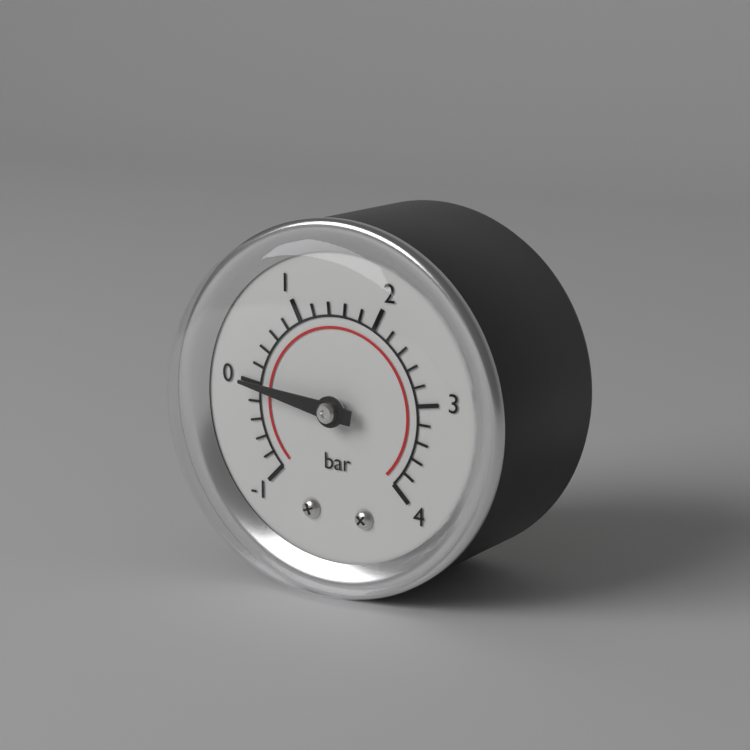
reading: 0.0 bar
